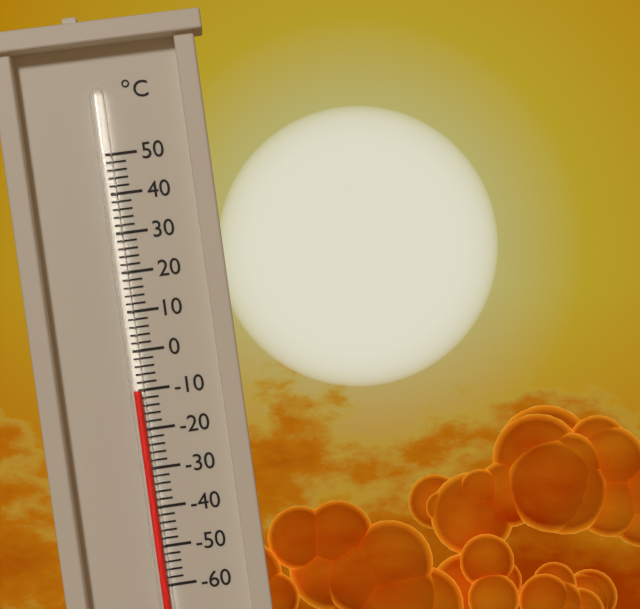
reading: -10 °C
